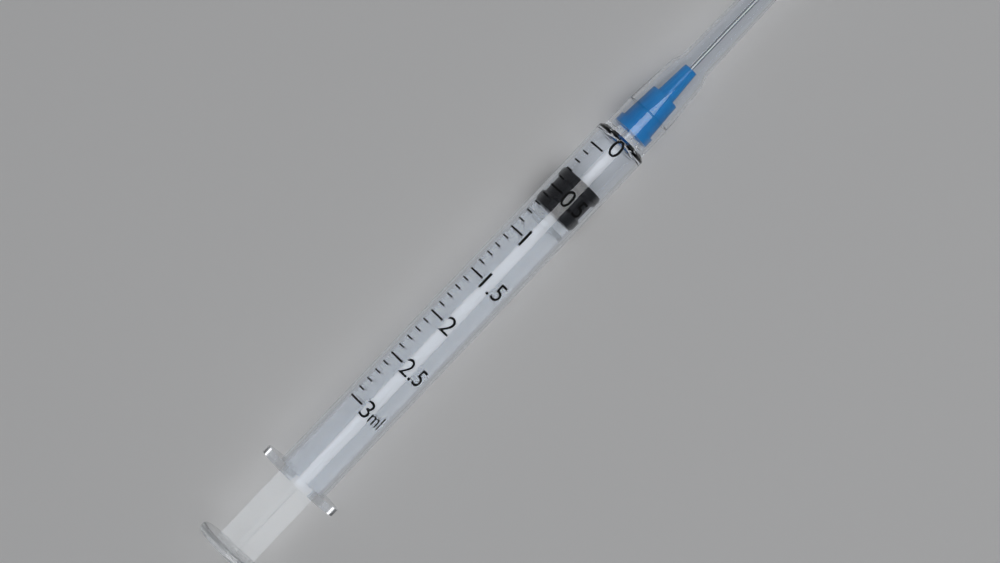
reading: 0.3 ml
